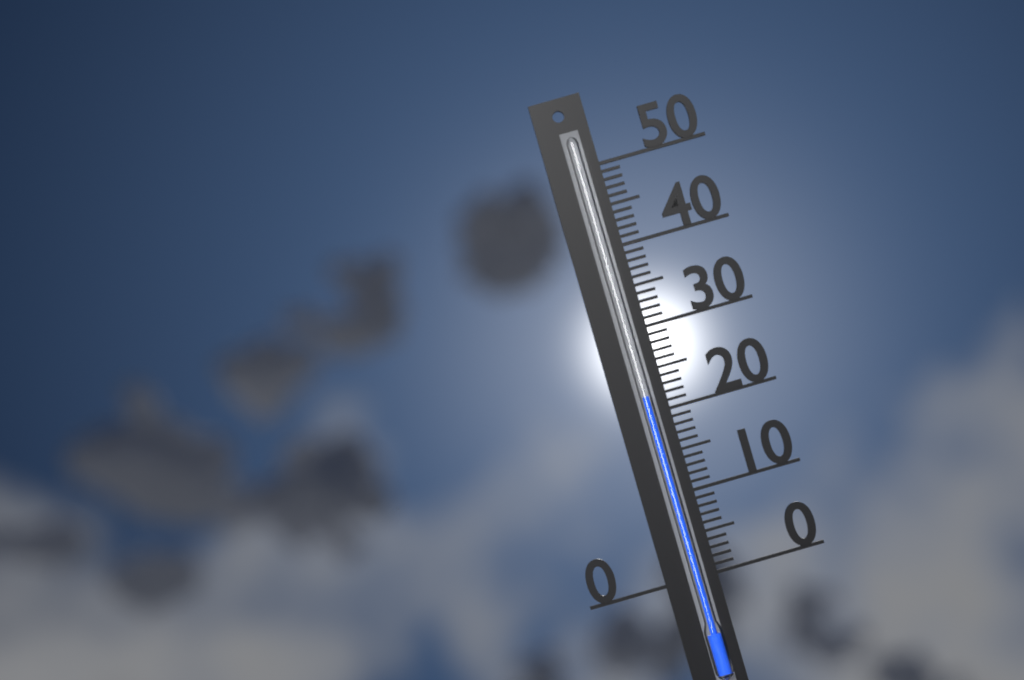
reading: 22 (no unit)
